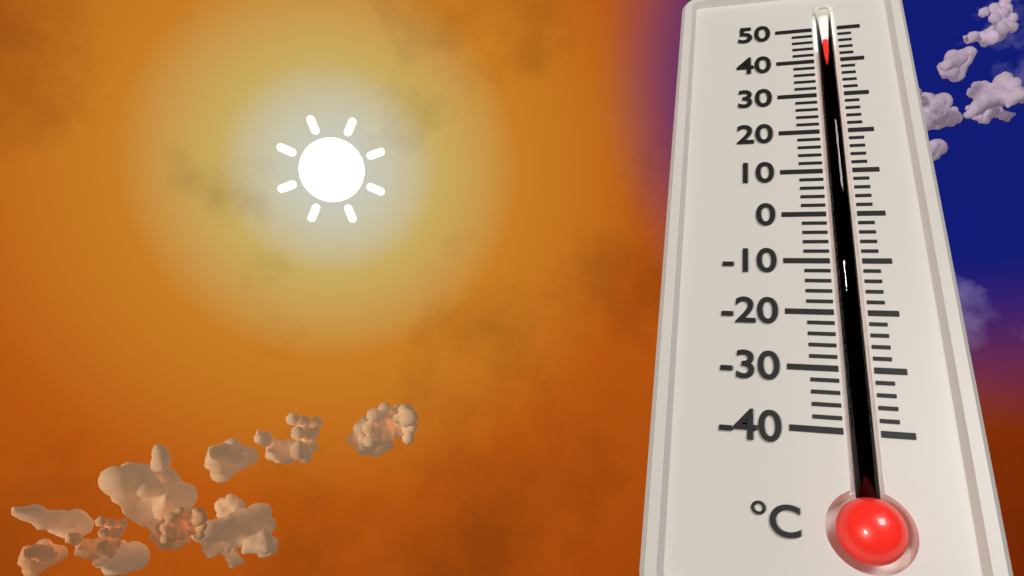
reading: 46 °C
